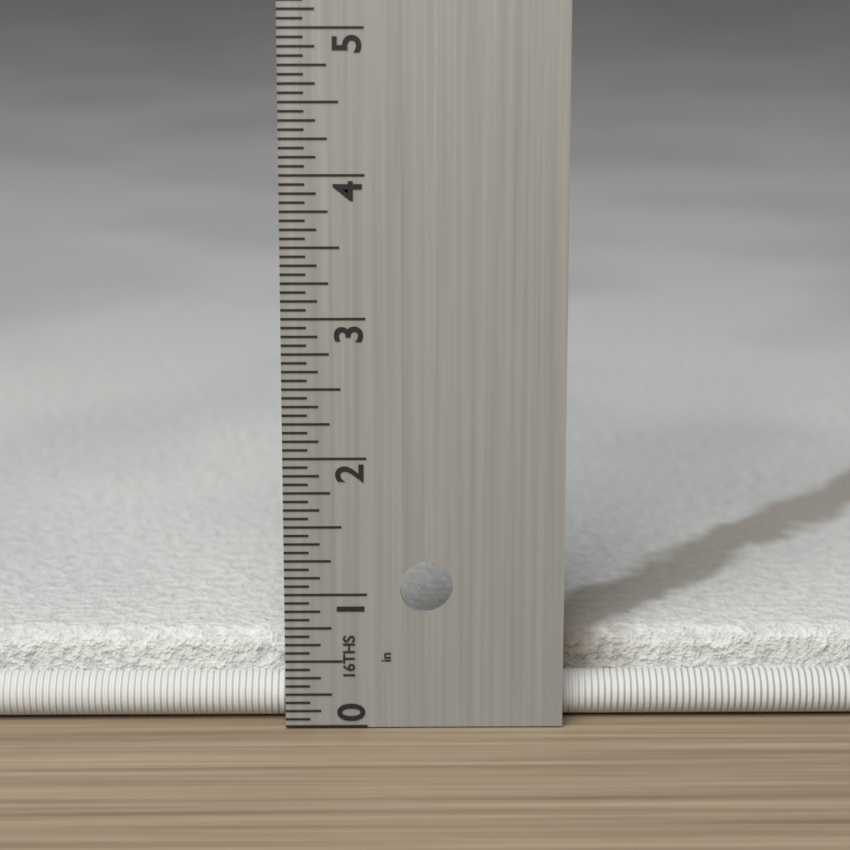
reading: 0.6250 in
